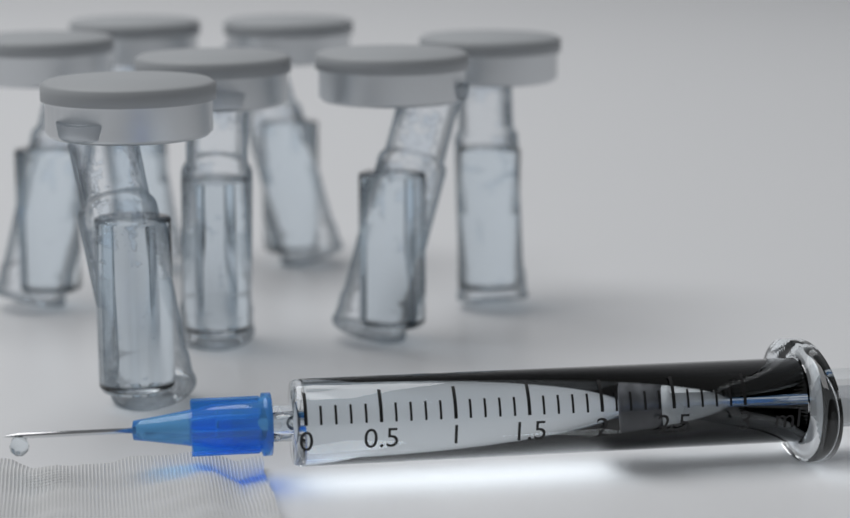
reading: 2.1 ml
